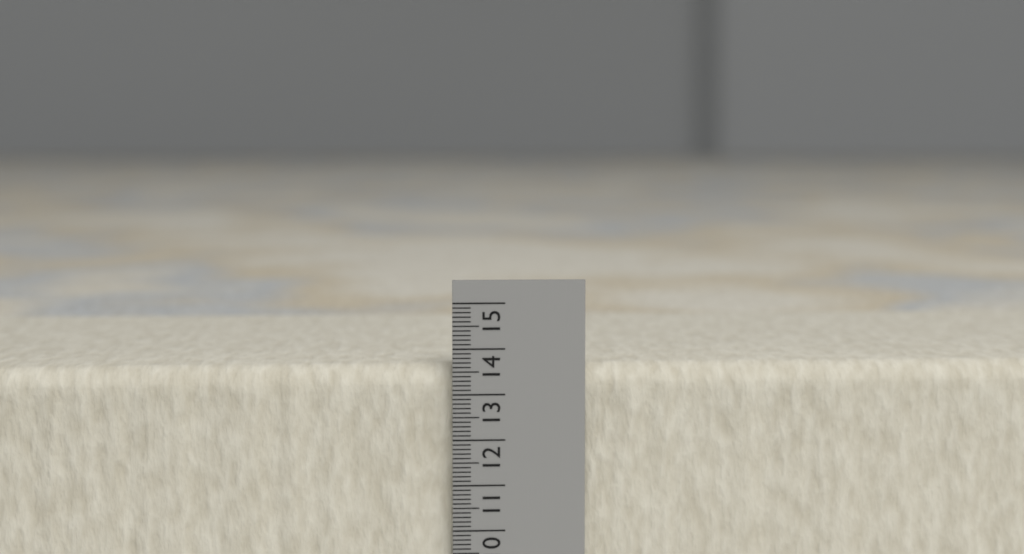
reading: 13.6 (no unit)
